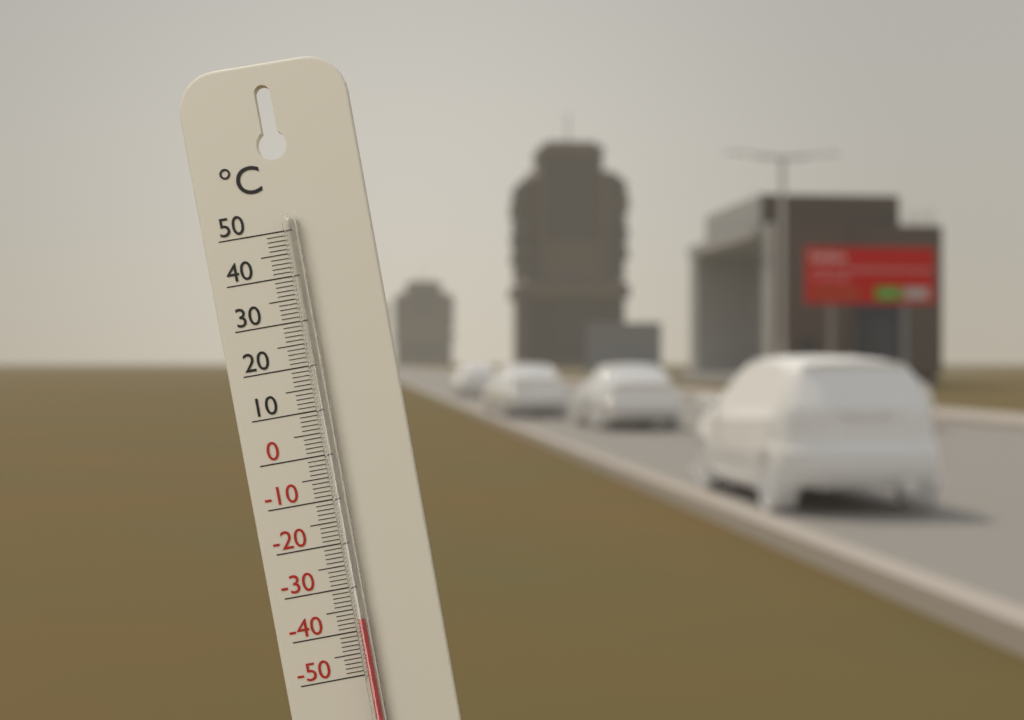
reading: -37 °C
